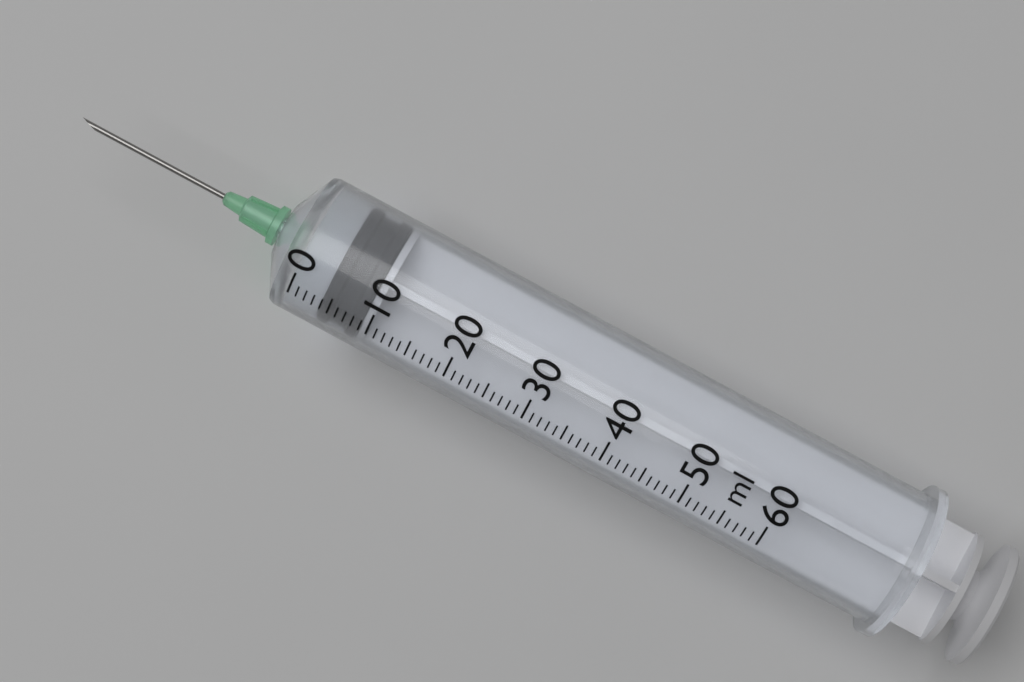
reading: 4 ml
